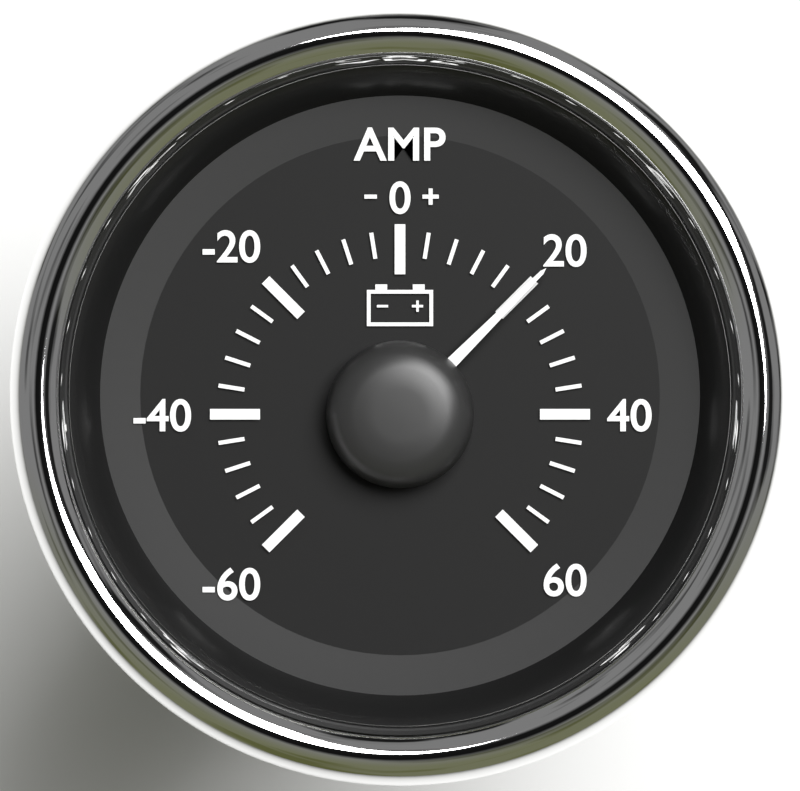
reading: 20 A
